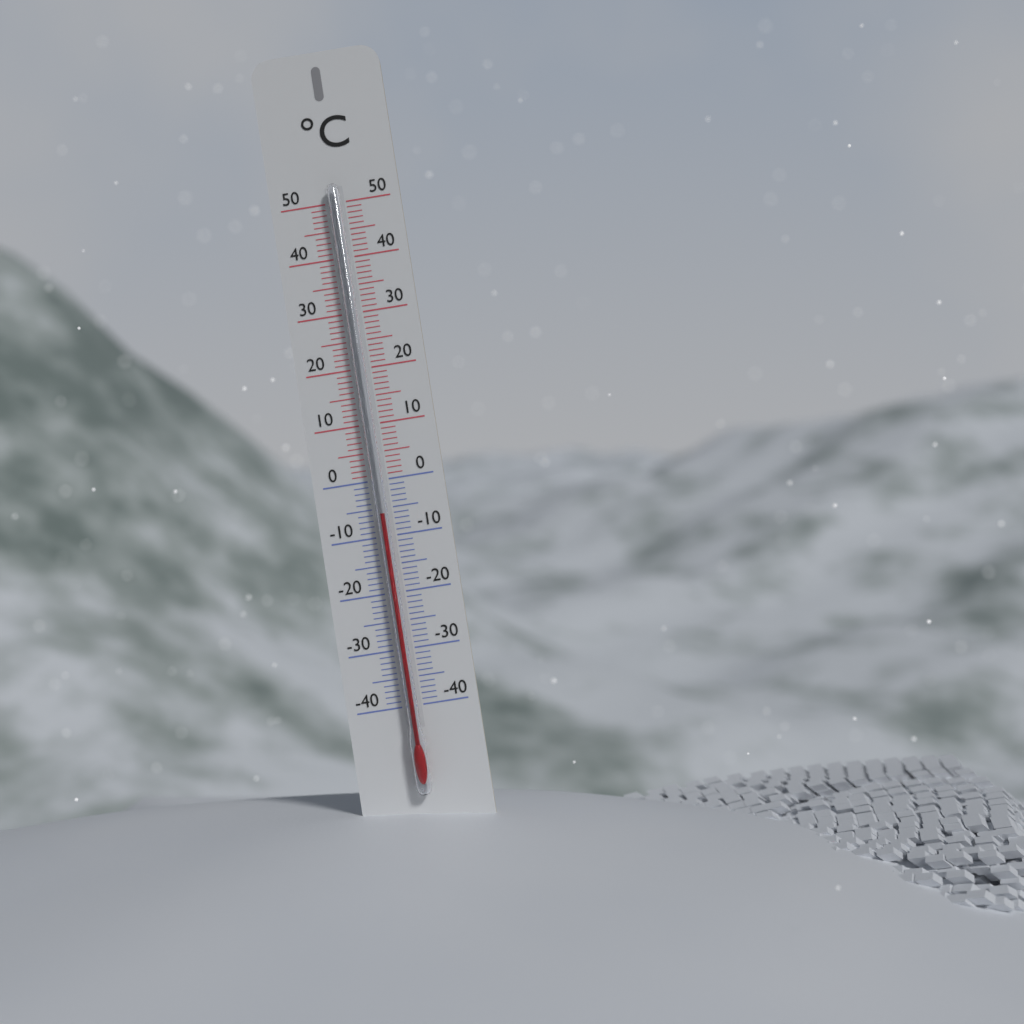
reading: -6 °C
